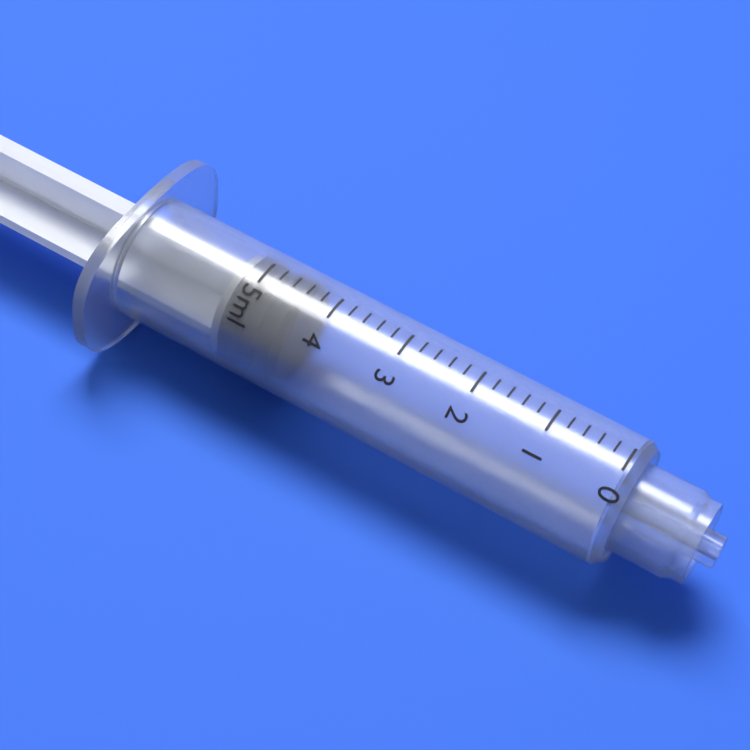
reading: 4.4 ml
